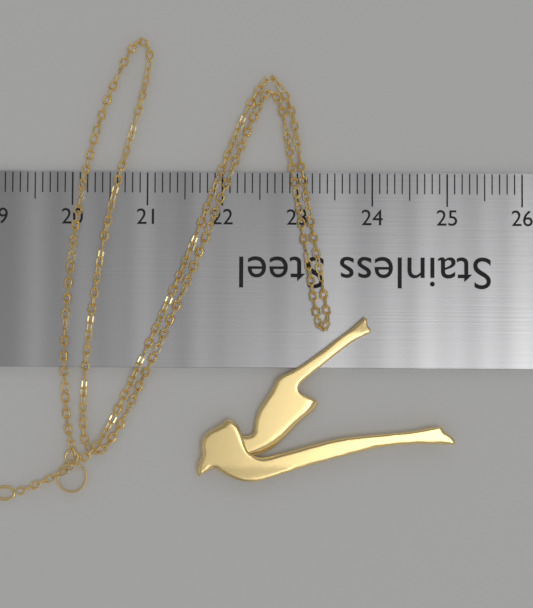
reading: 25.1 (no unit)
